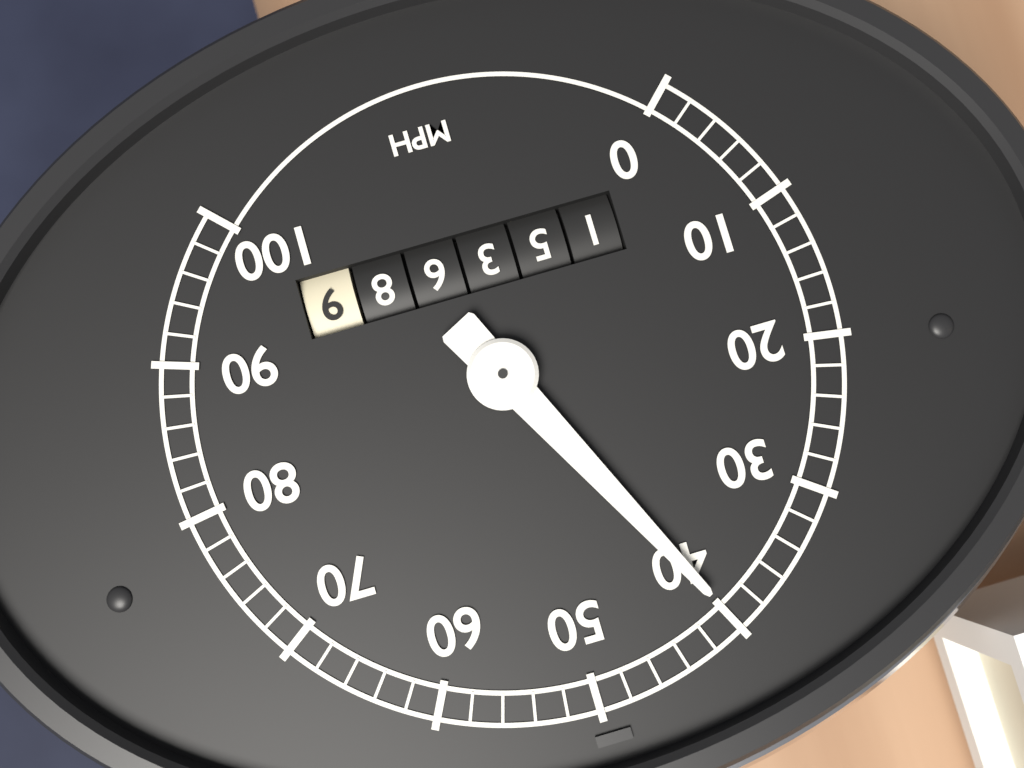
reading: 40 mph
